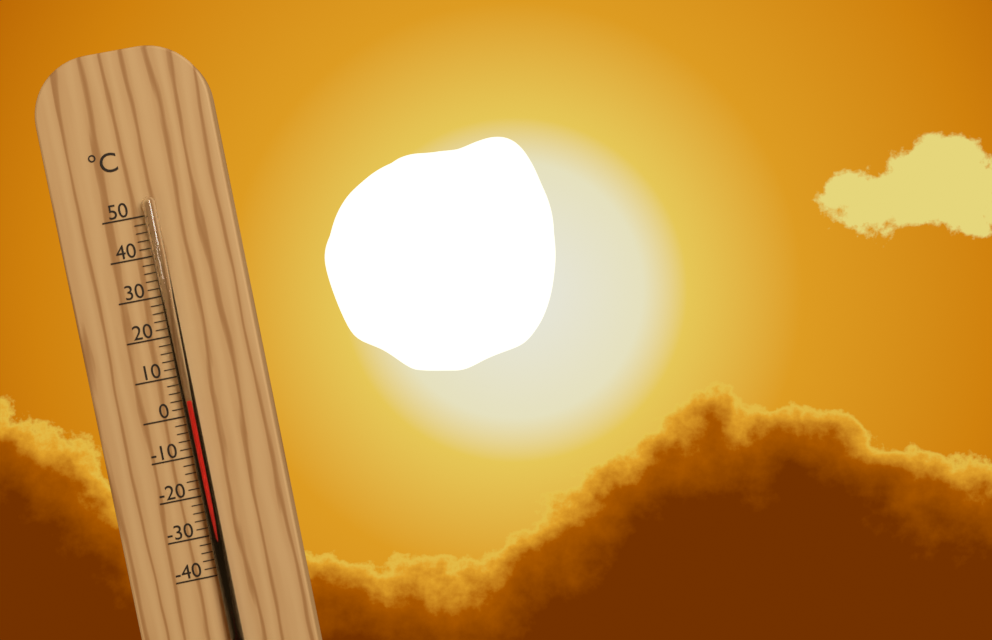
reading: 4 °C
